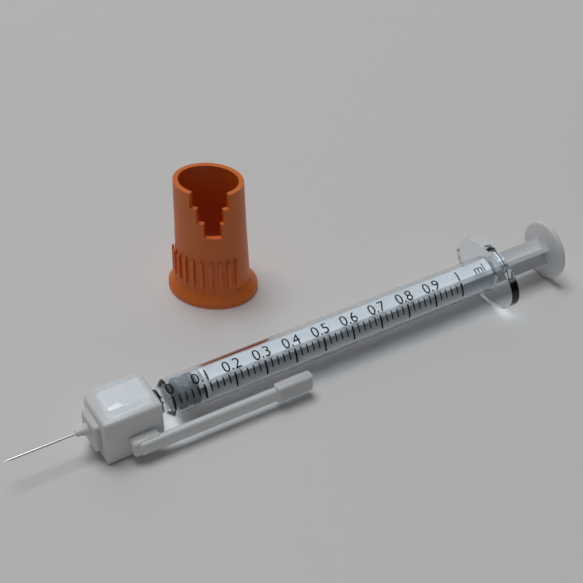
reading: 0.02 ml
